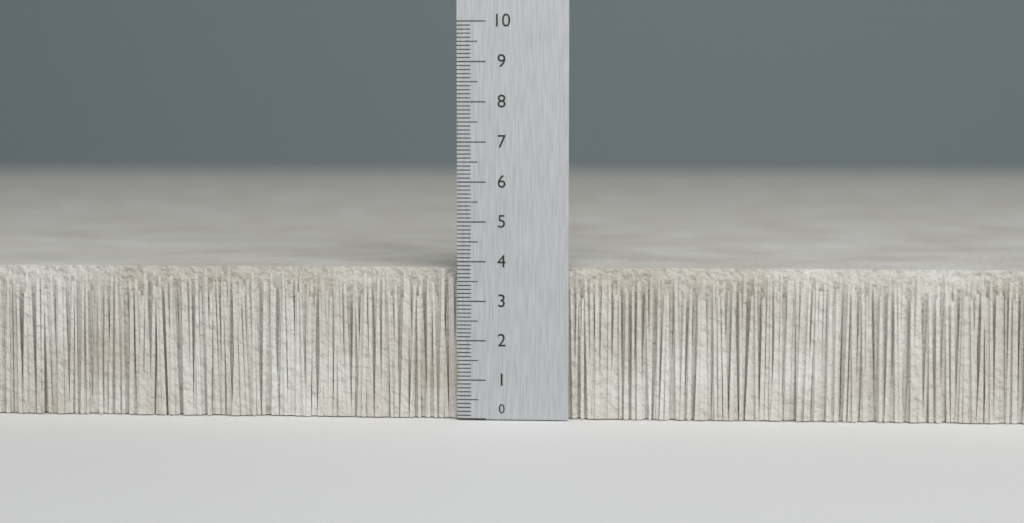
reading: 3.8 (no unit)
